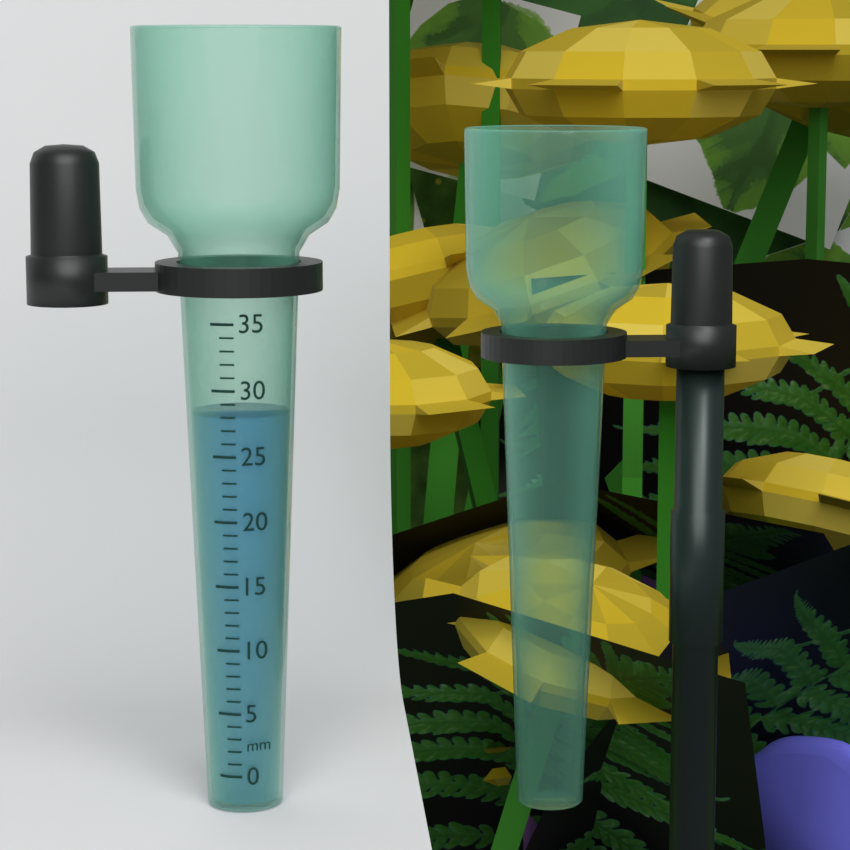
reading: 28 mm
